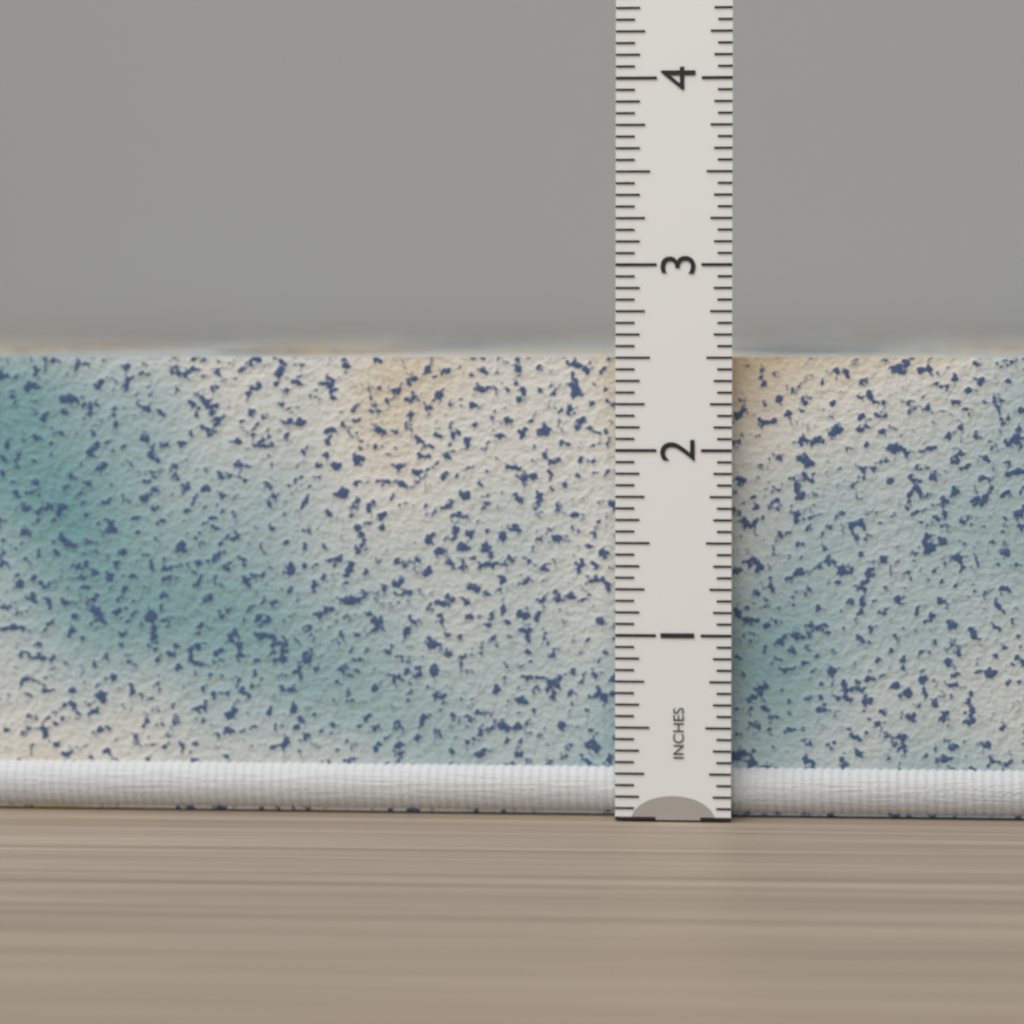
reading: 2.5000 in
